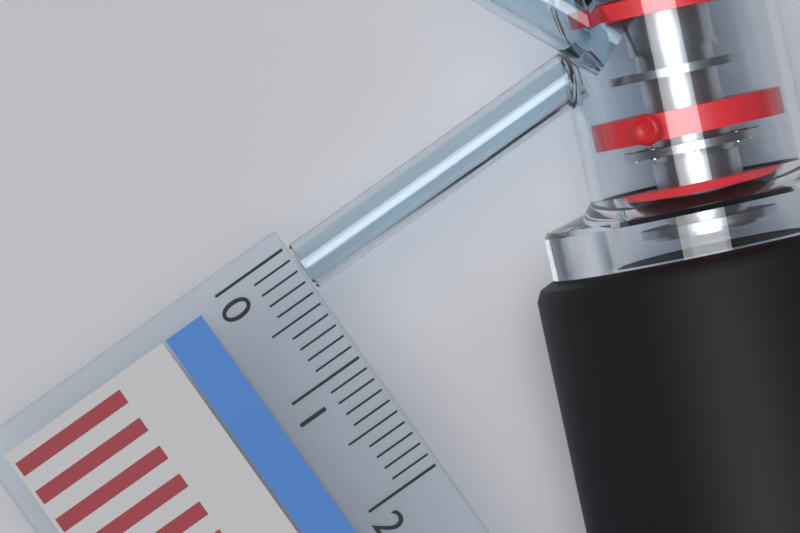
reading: 0.4 (no unit)
